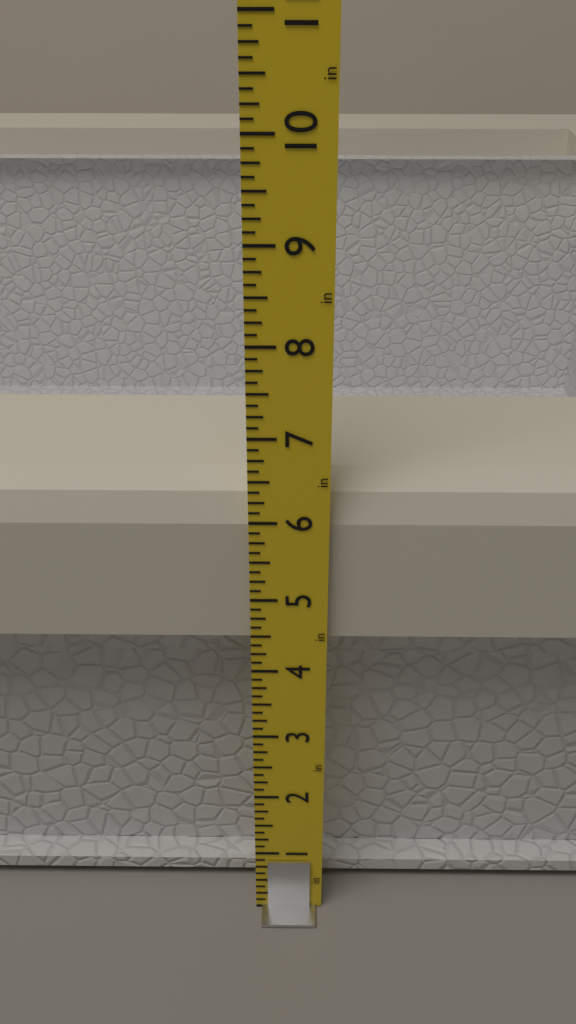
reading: 6.375 in
